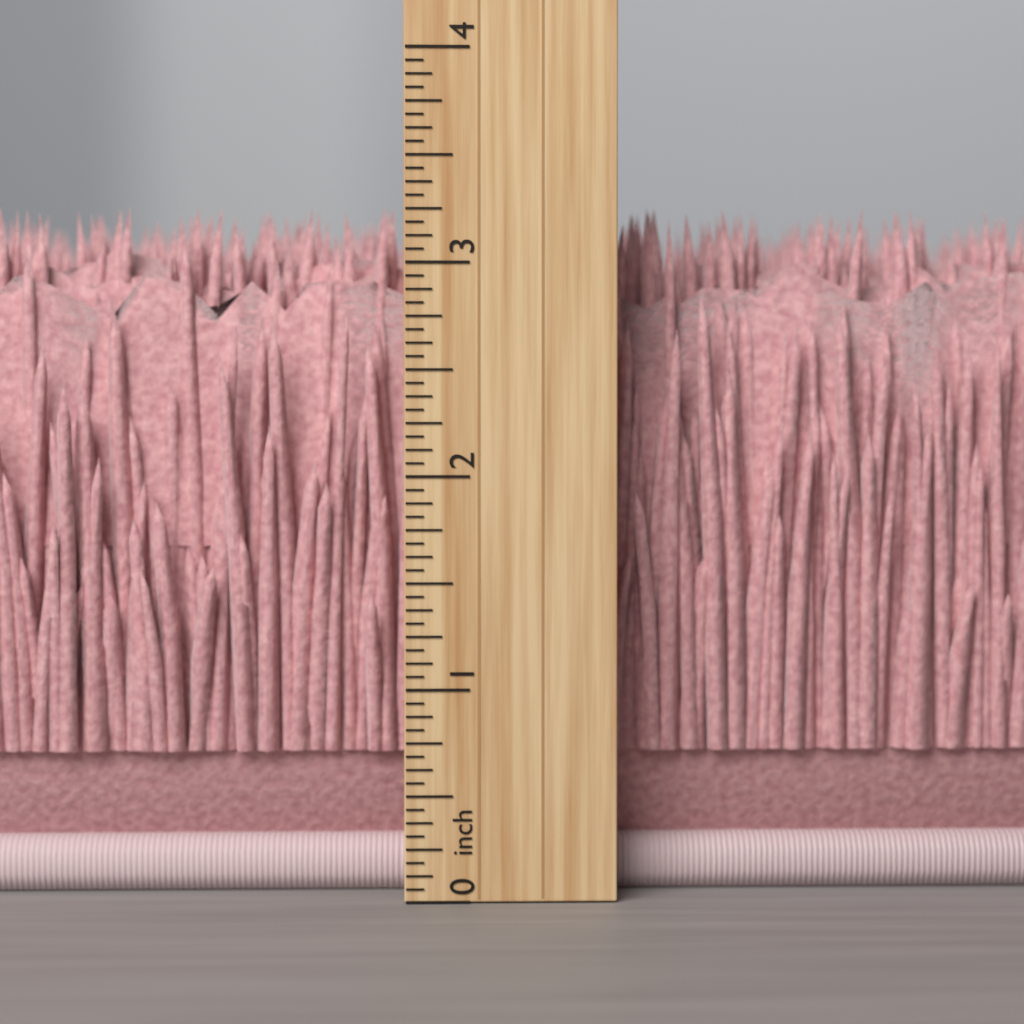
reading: 3.3125 inch
